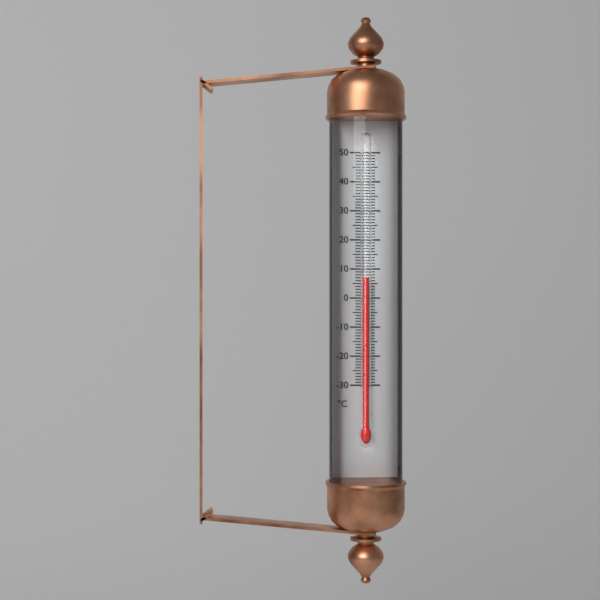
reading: 7 °C
